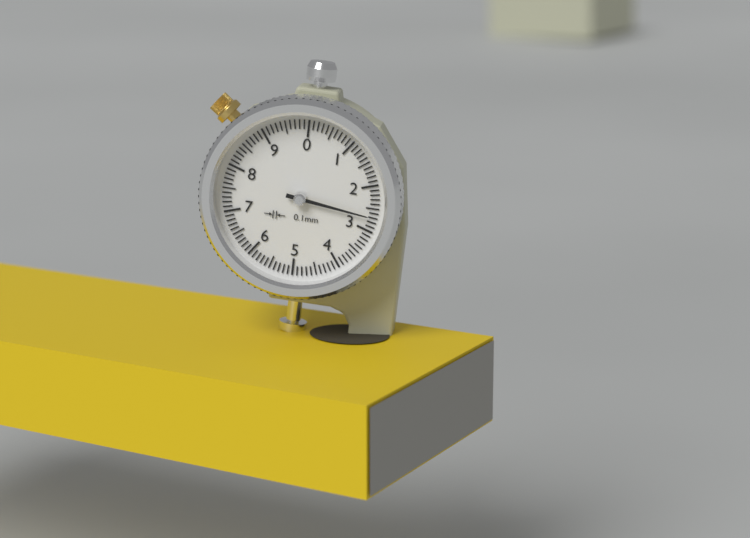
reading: 2.7 mm
